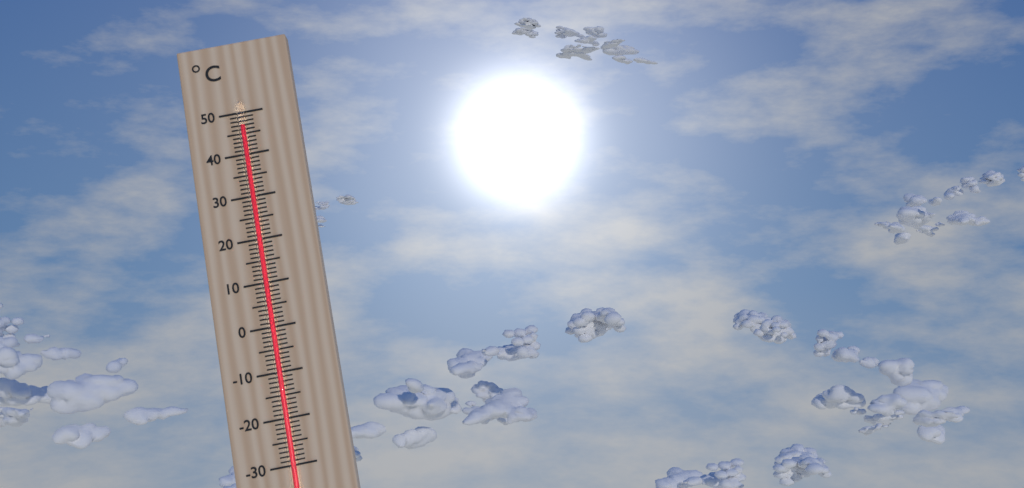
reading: 47 °C
